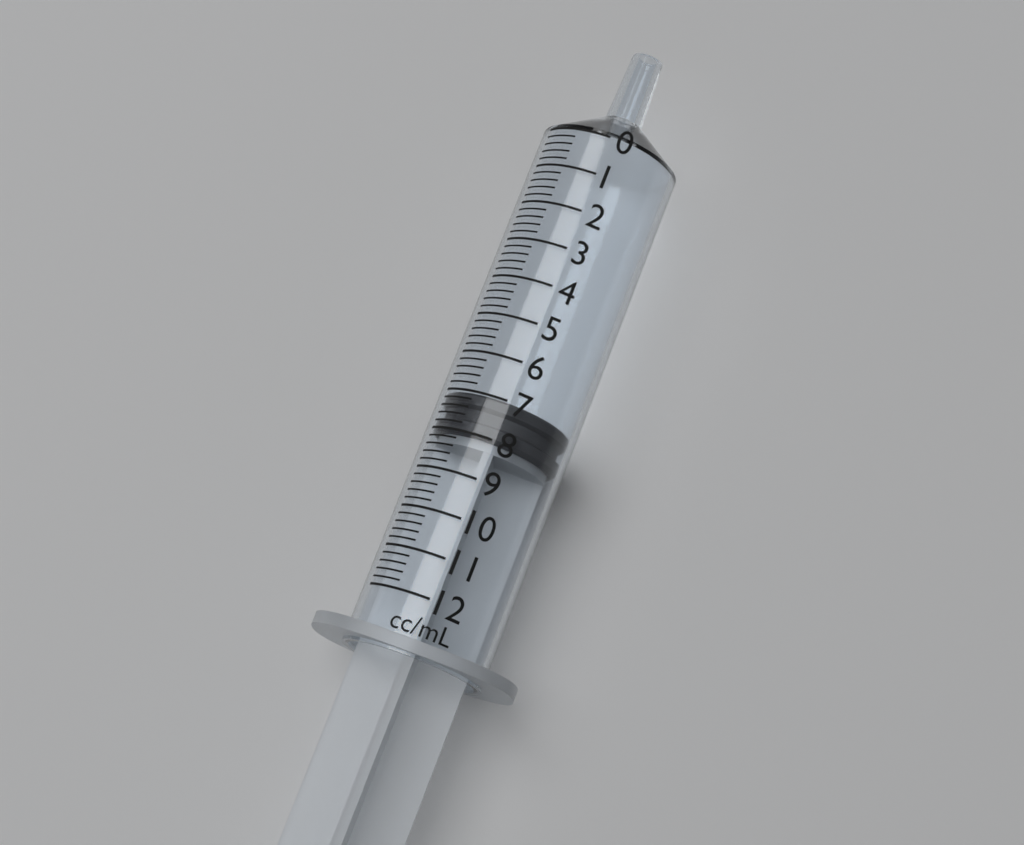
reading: 7.0 ml
